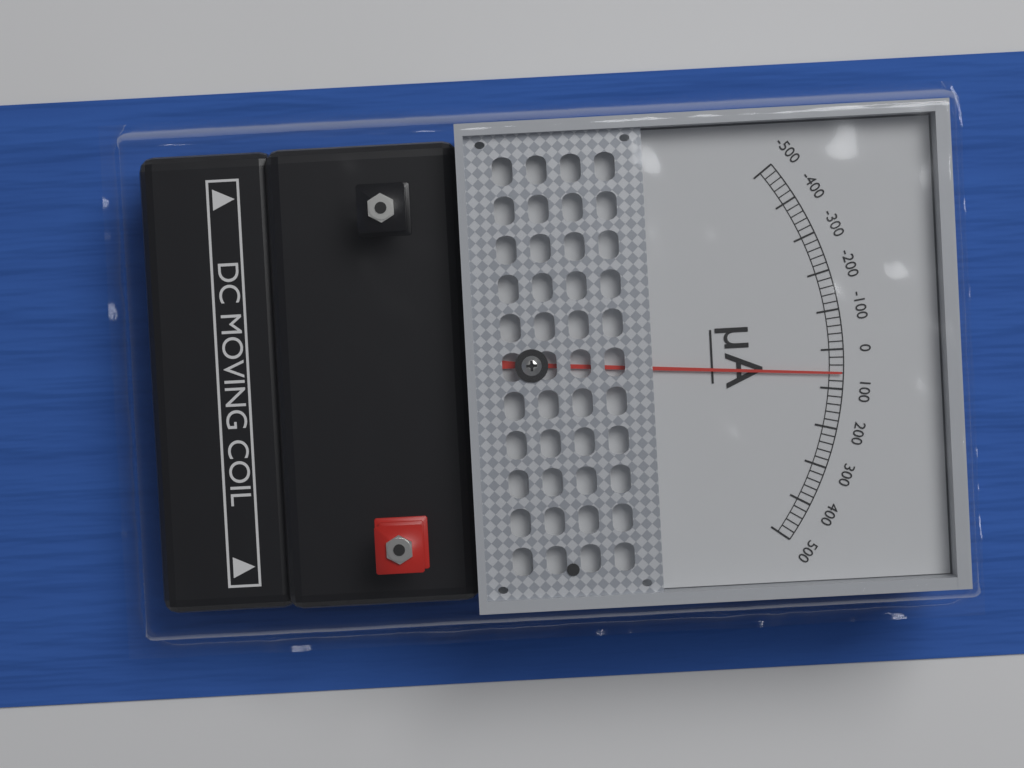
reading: 60 µA
